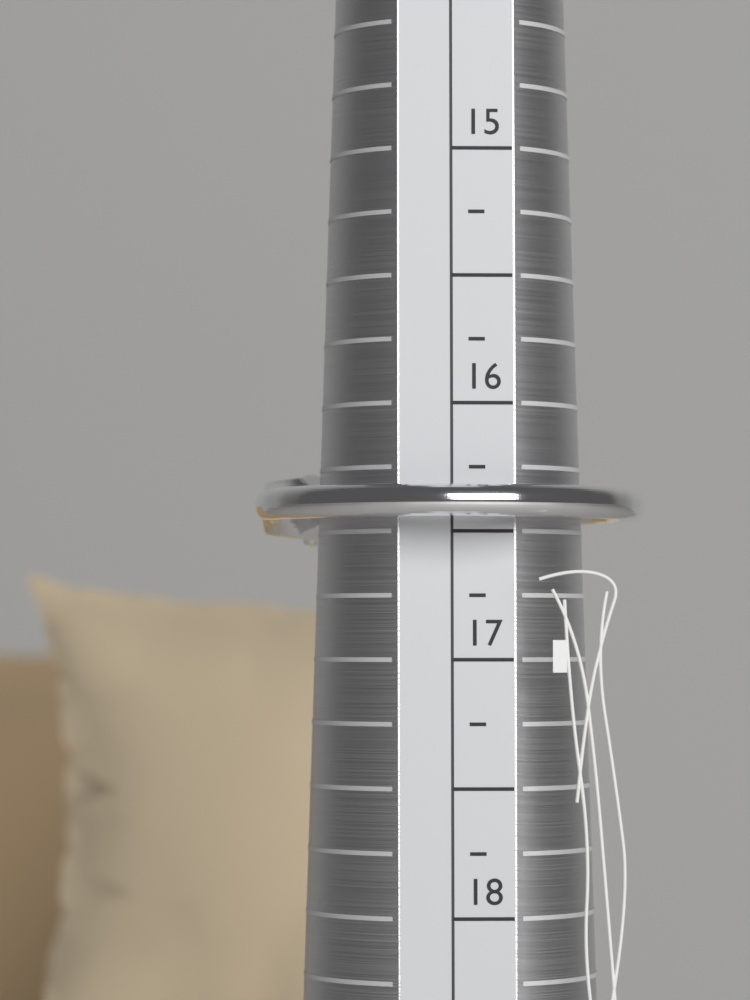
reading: 16.50 (no unit)
